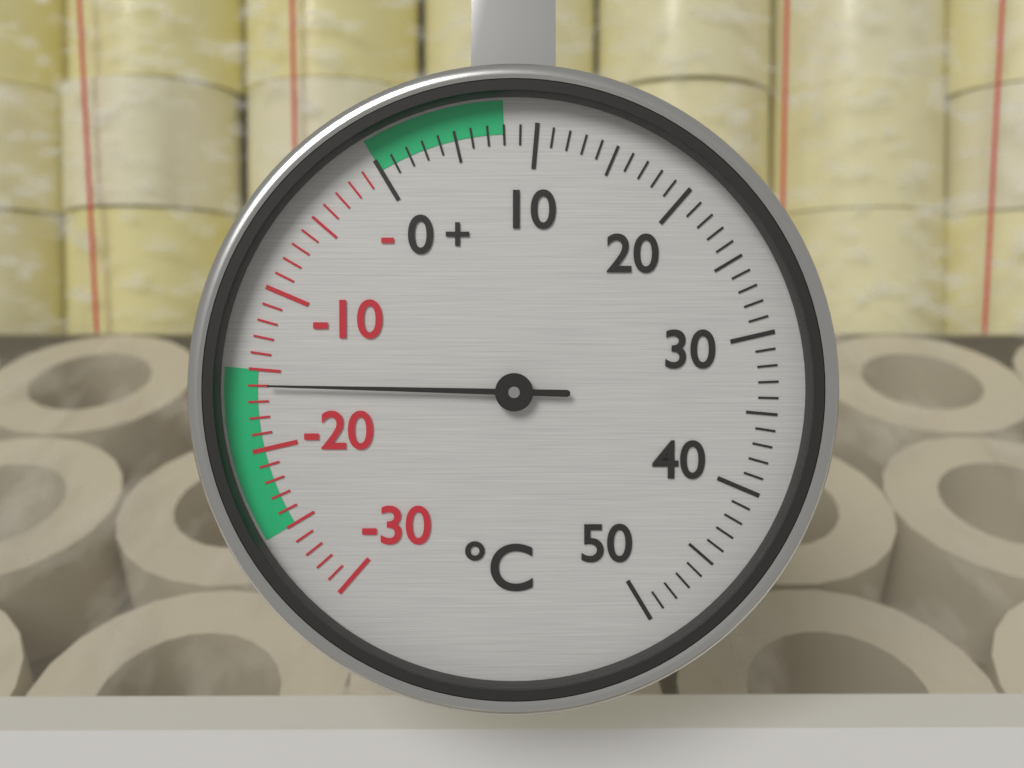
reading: -16 °C
